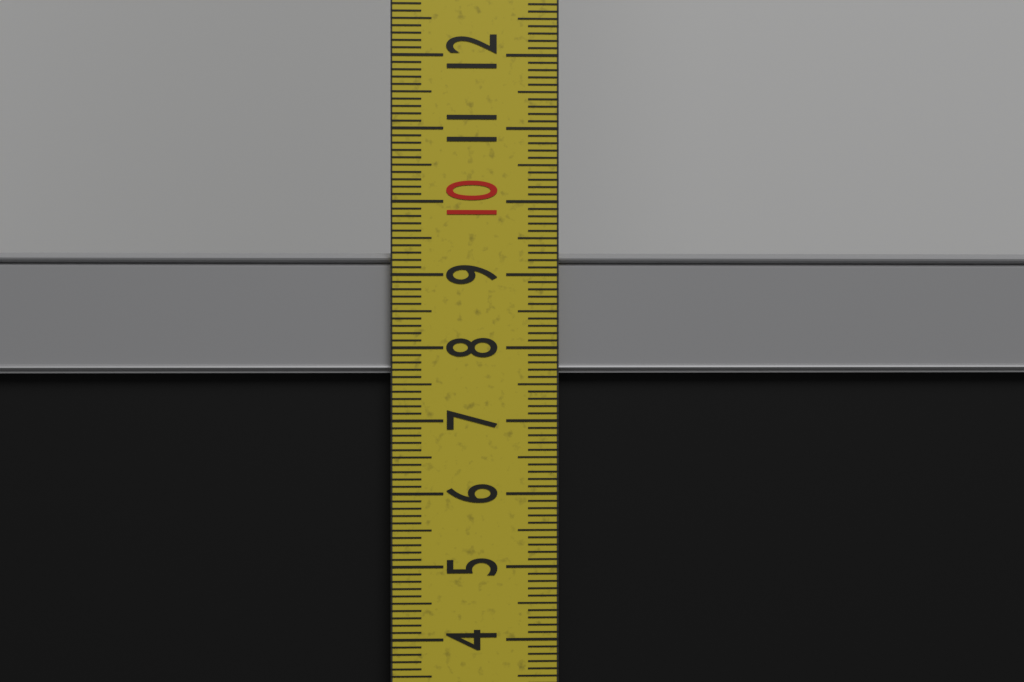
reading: 9.3 cm
